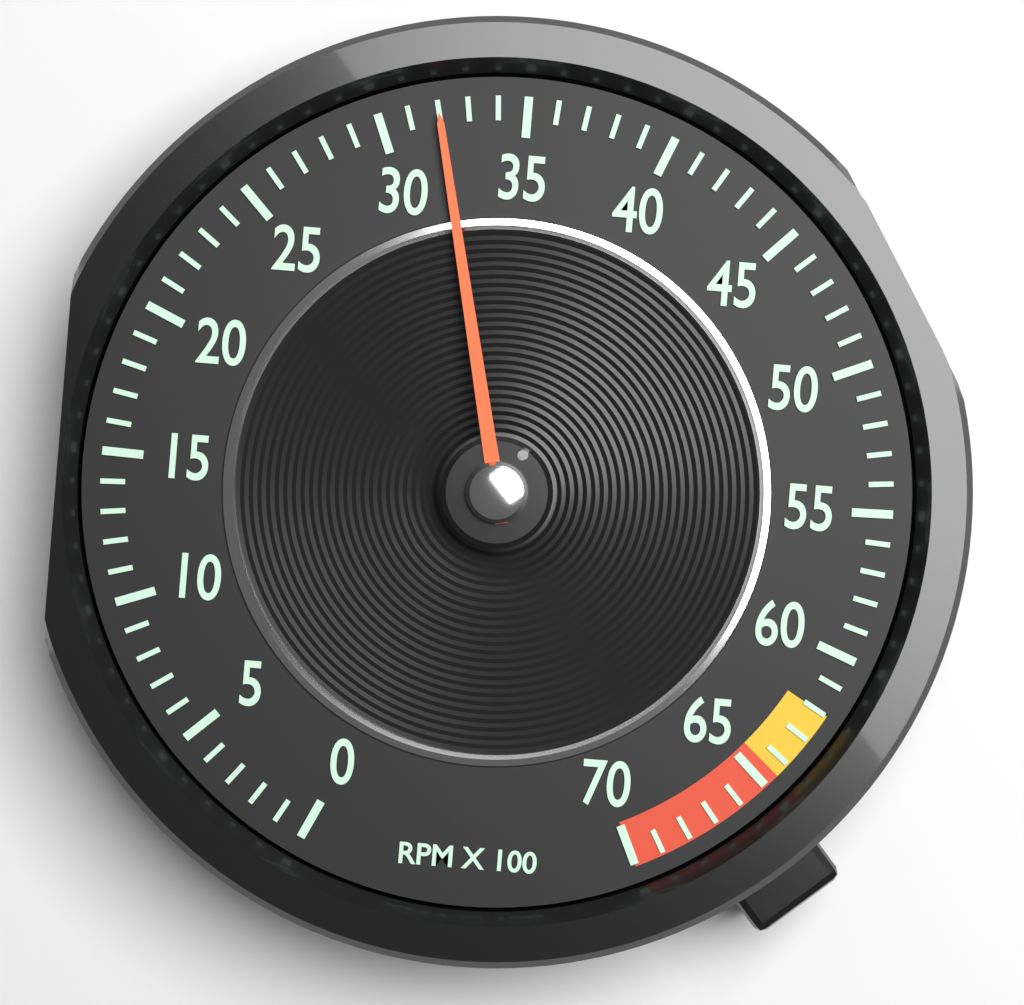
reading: 32 RPM x 100
